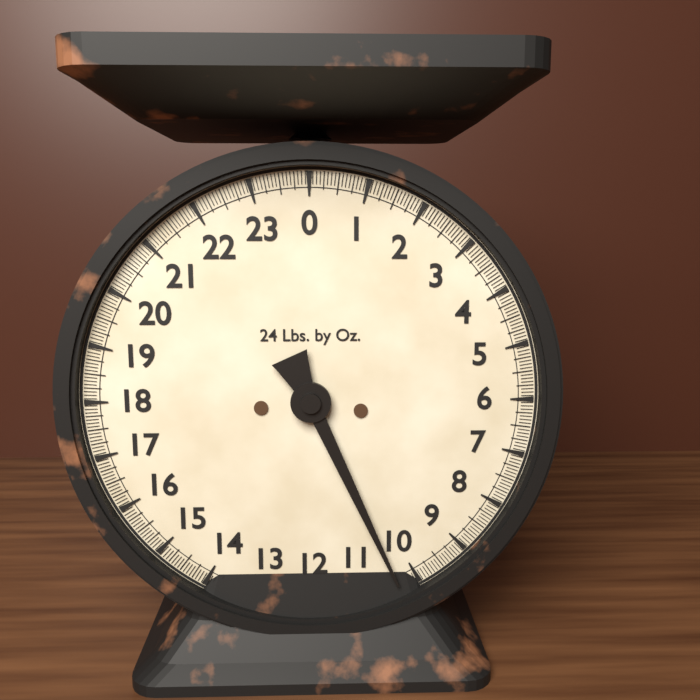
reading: 10.3750 lb
